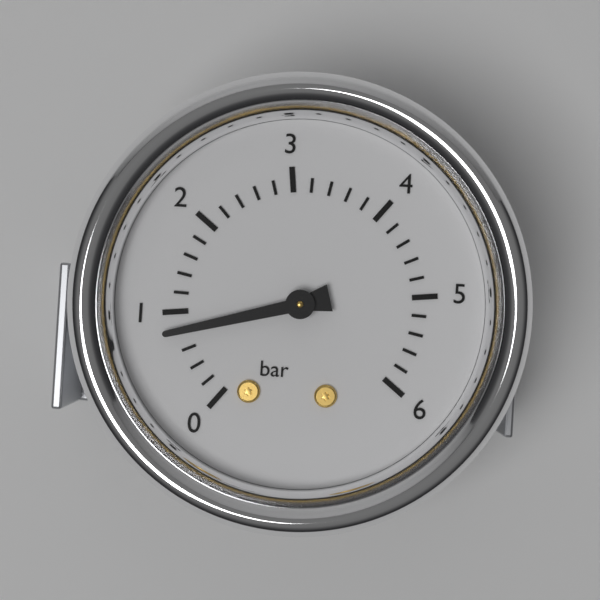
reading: 0.8 bar
